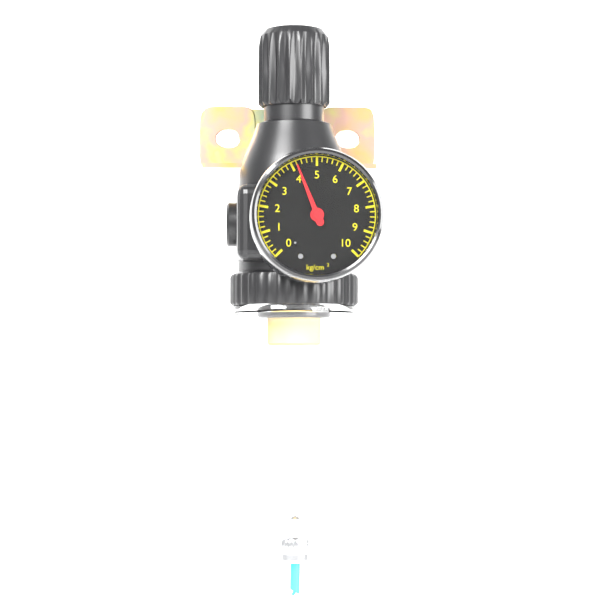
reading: 4.2 kg/cm²
